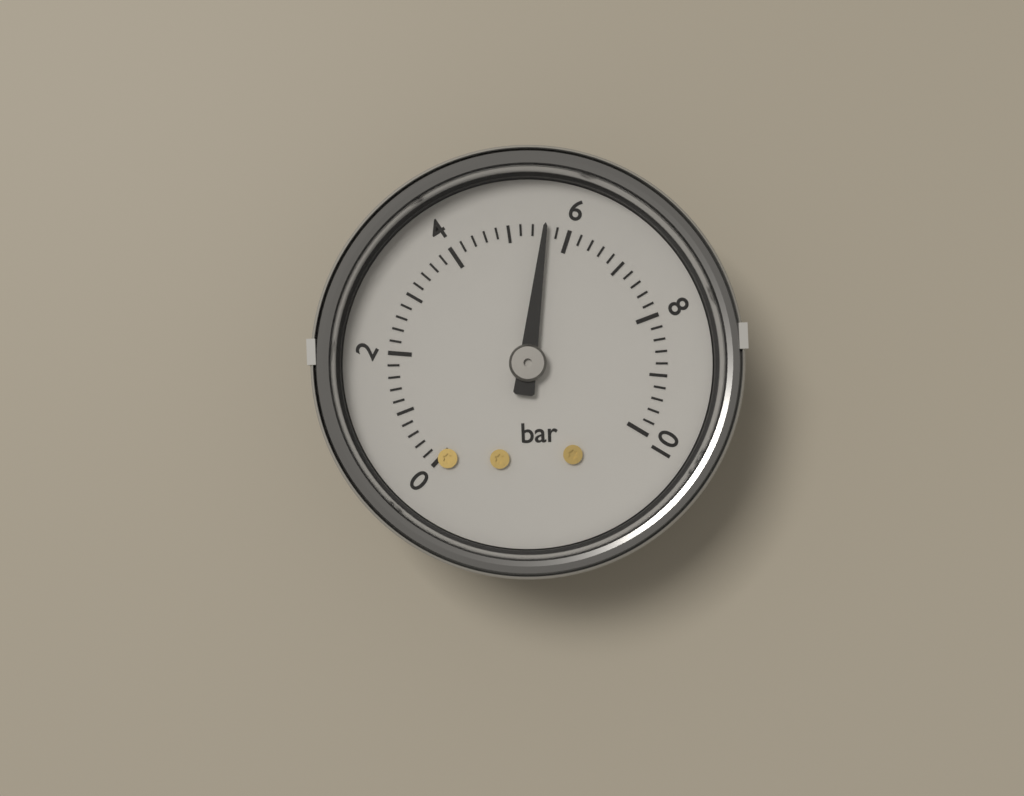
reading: 5.6 bar
